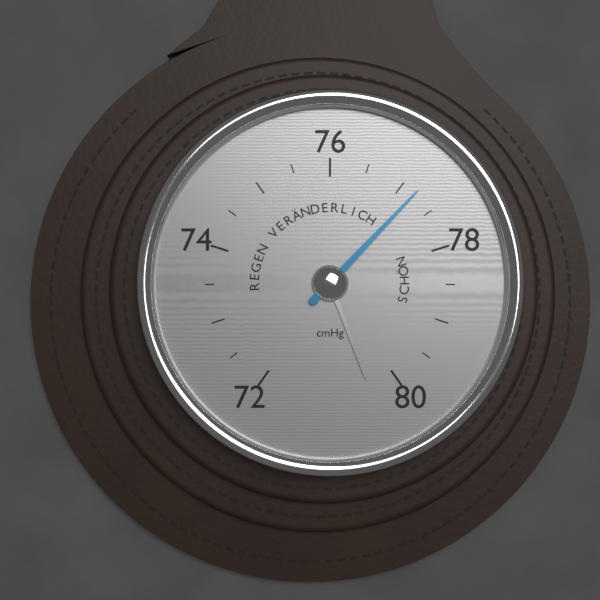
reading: 77.2 cmHg
